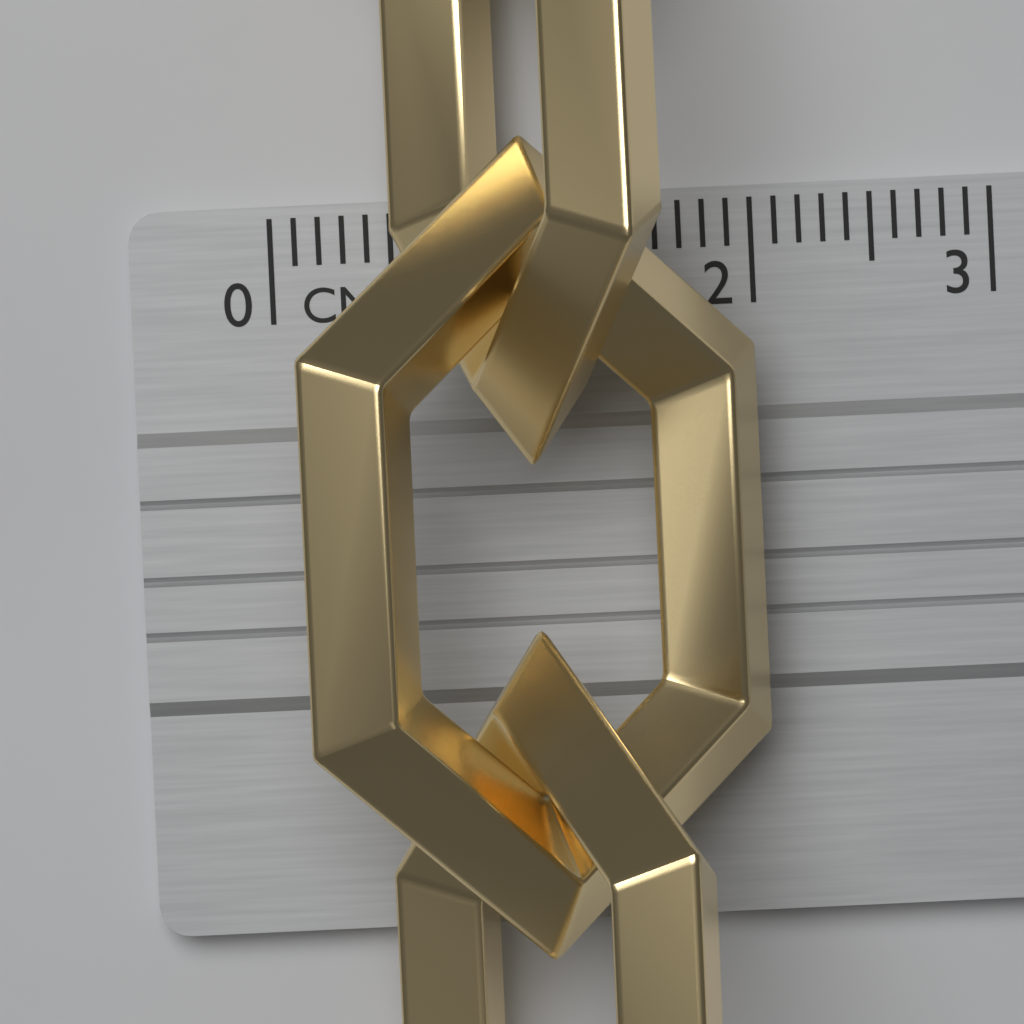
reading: 2.1 cm
